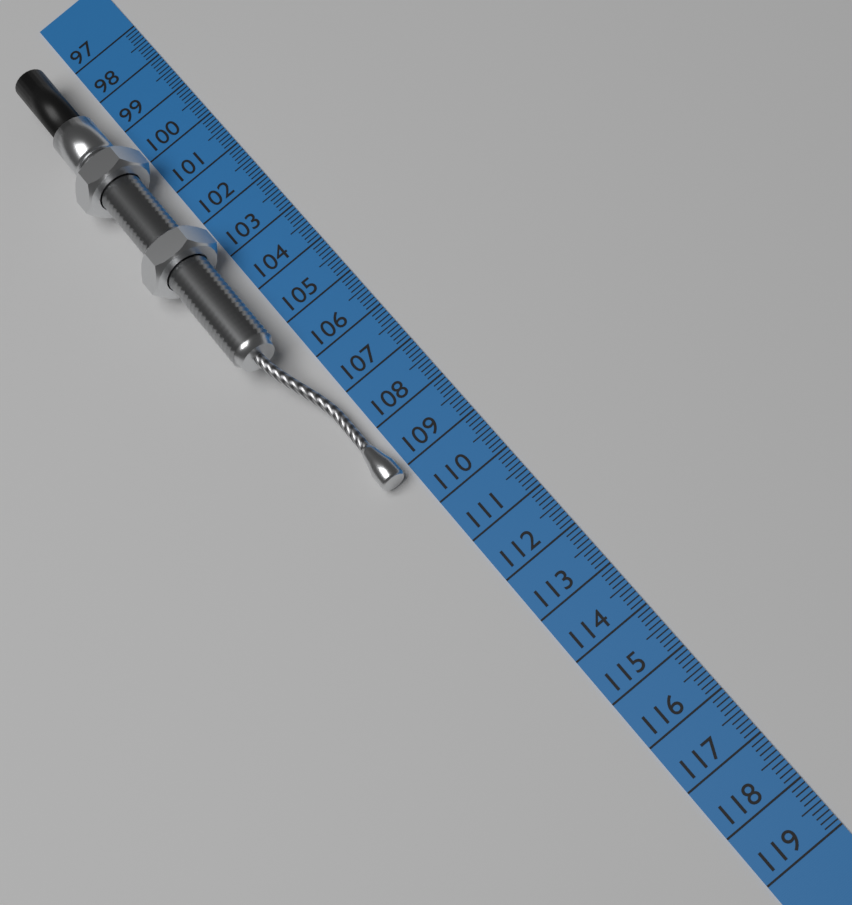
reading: 109.2 cm
